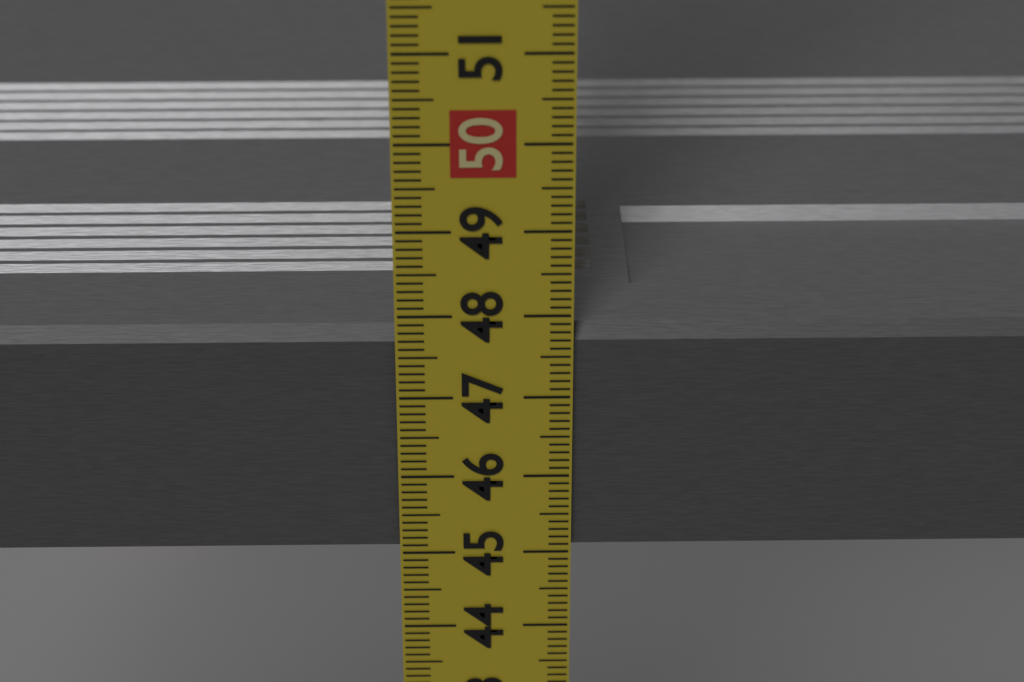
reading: 47.8 cm
